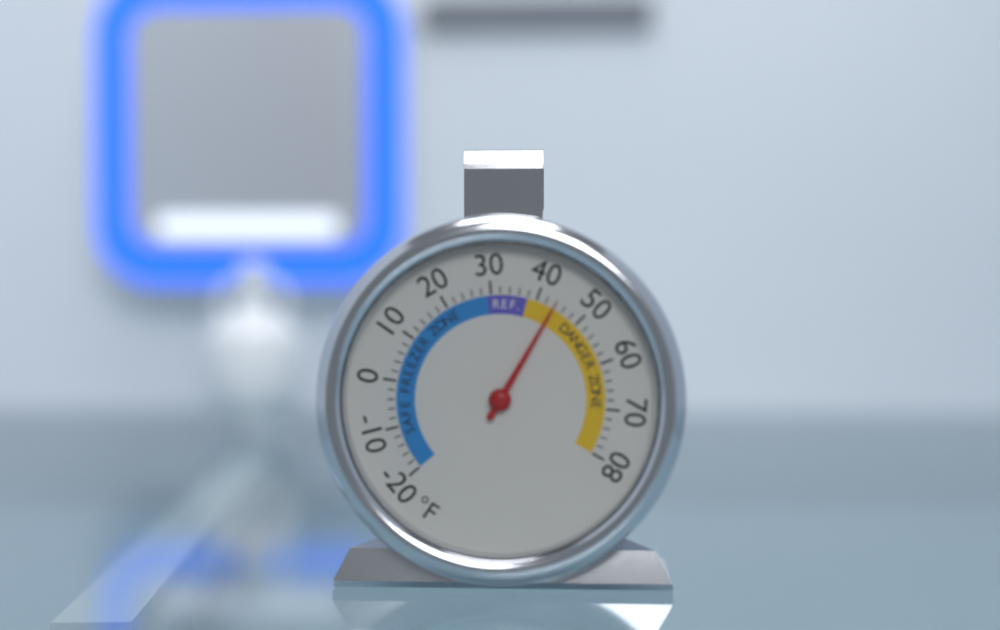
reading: 44 °F
